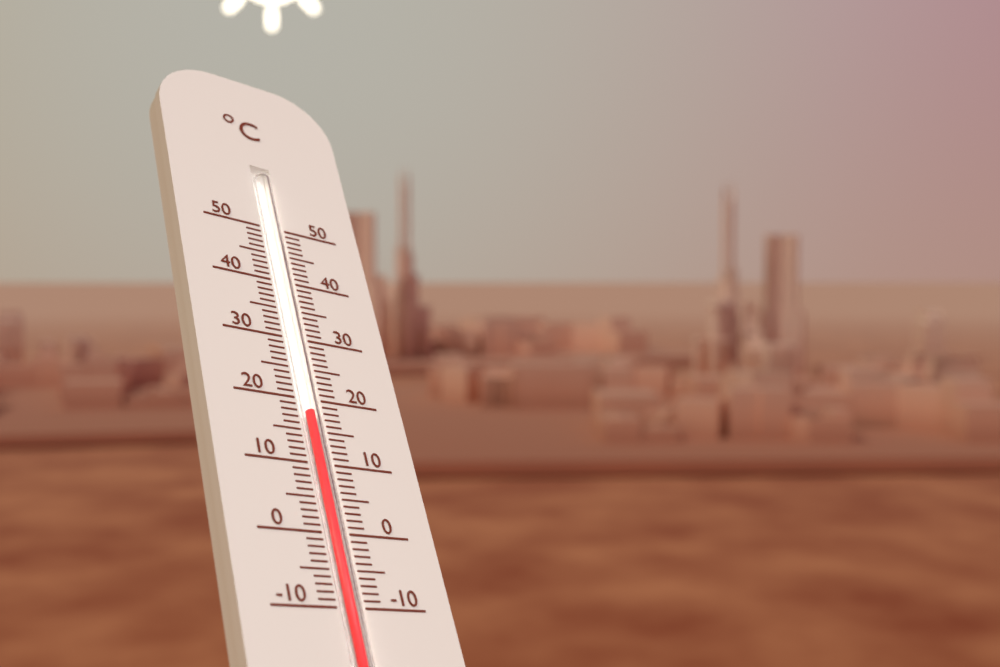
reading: 18 °C
